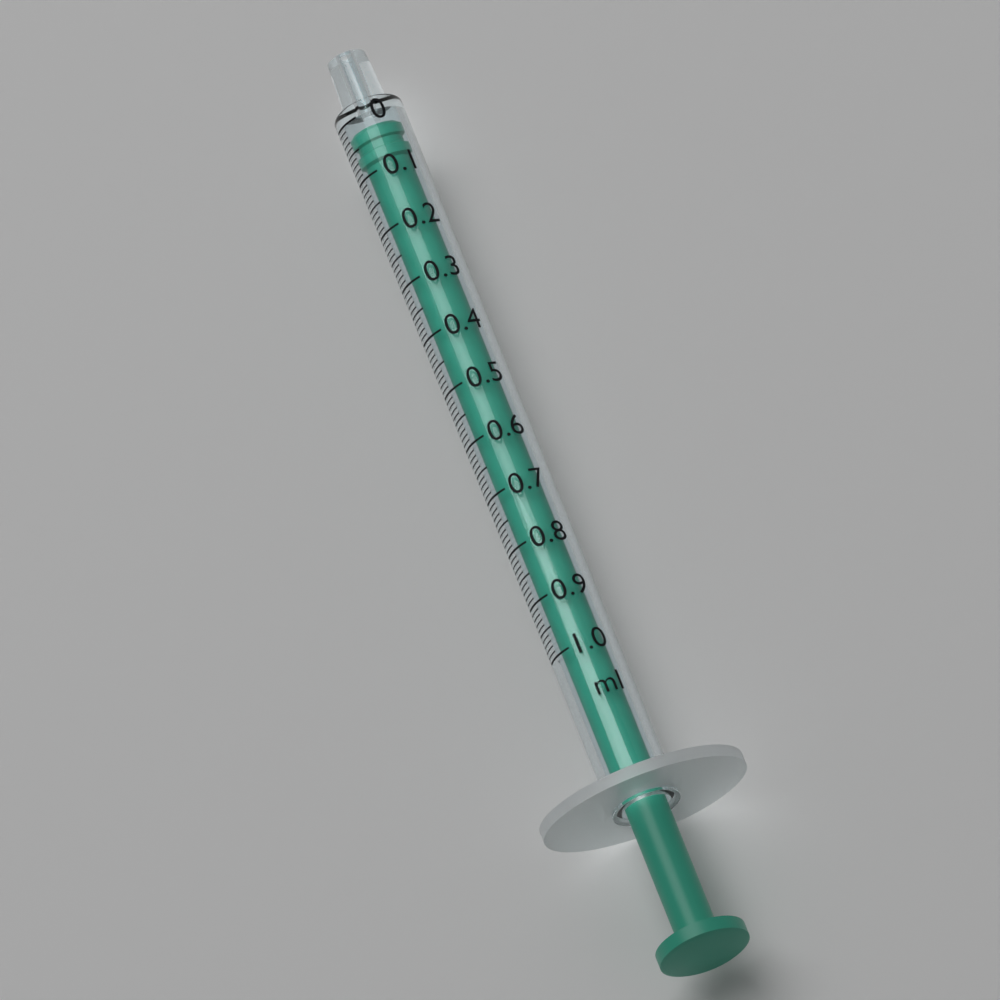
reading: 0.02 ml
